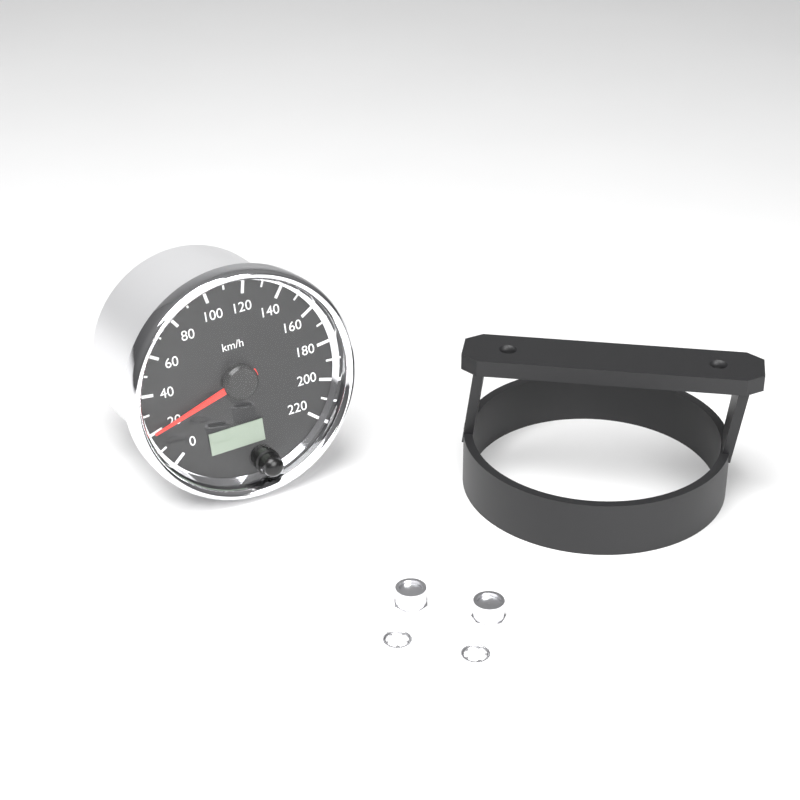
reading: 20 km/h
